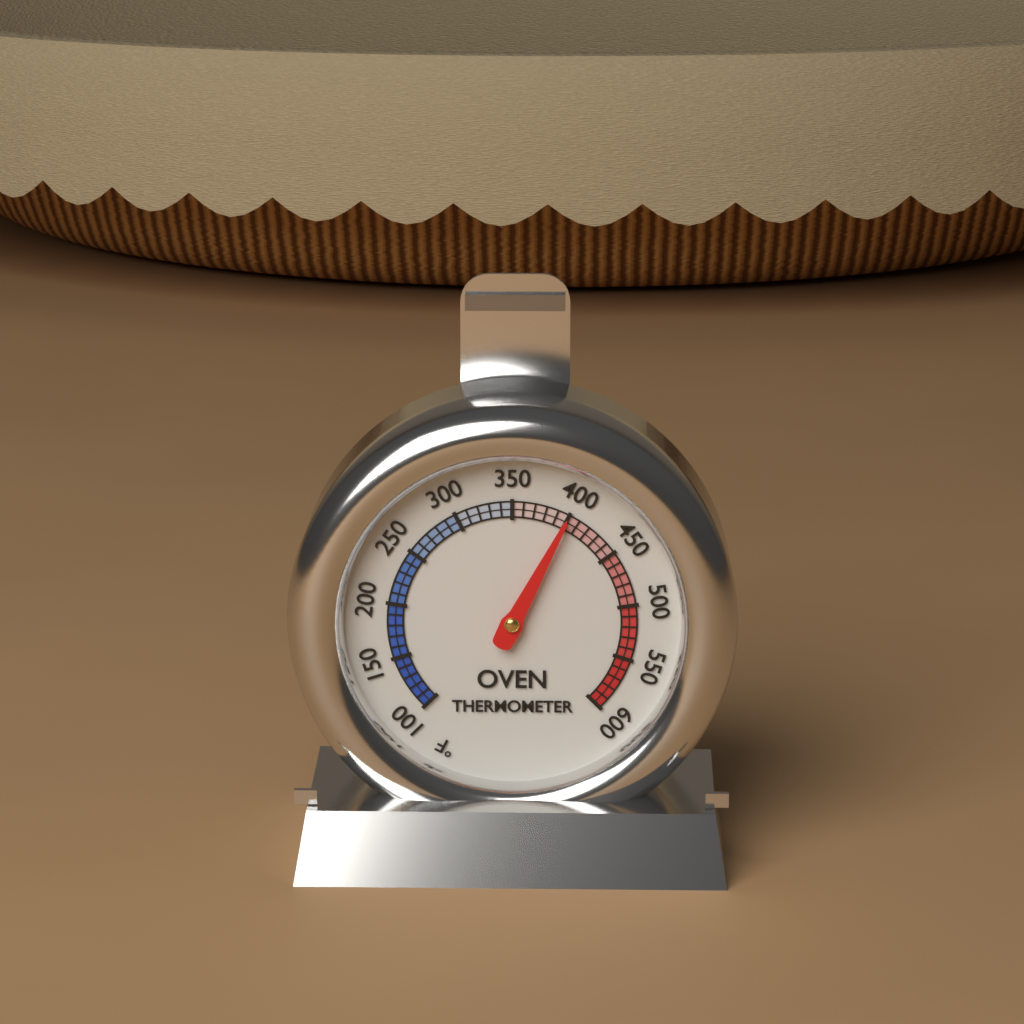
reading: 400 °F
